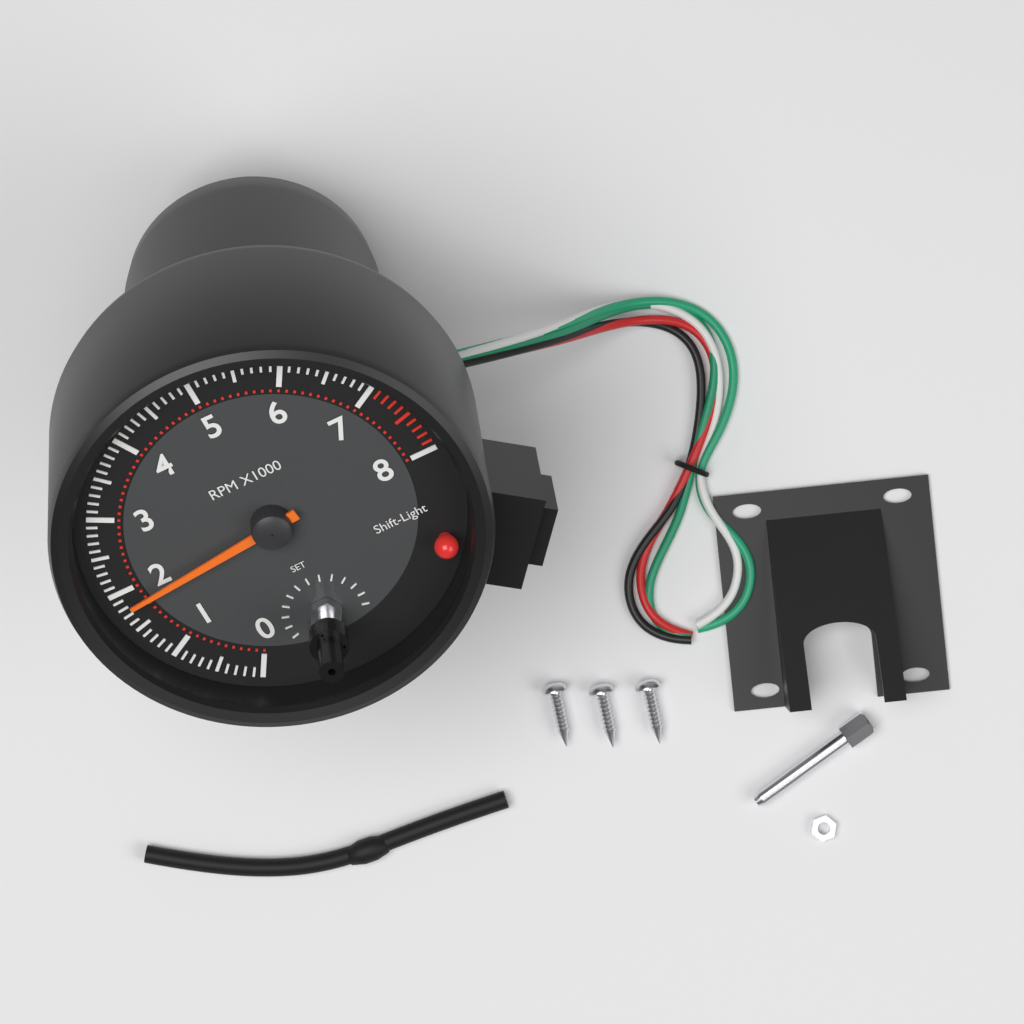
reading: 1800 RPM
